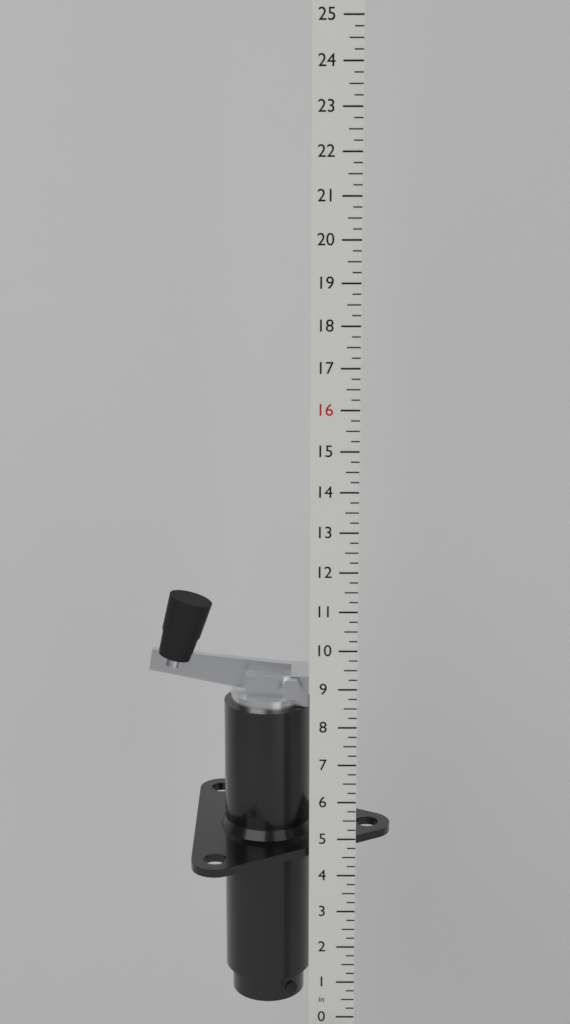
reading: 11.00 in
